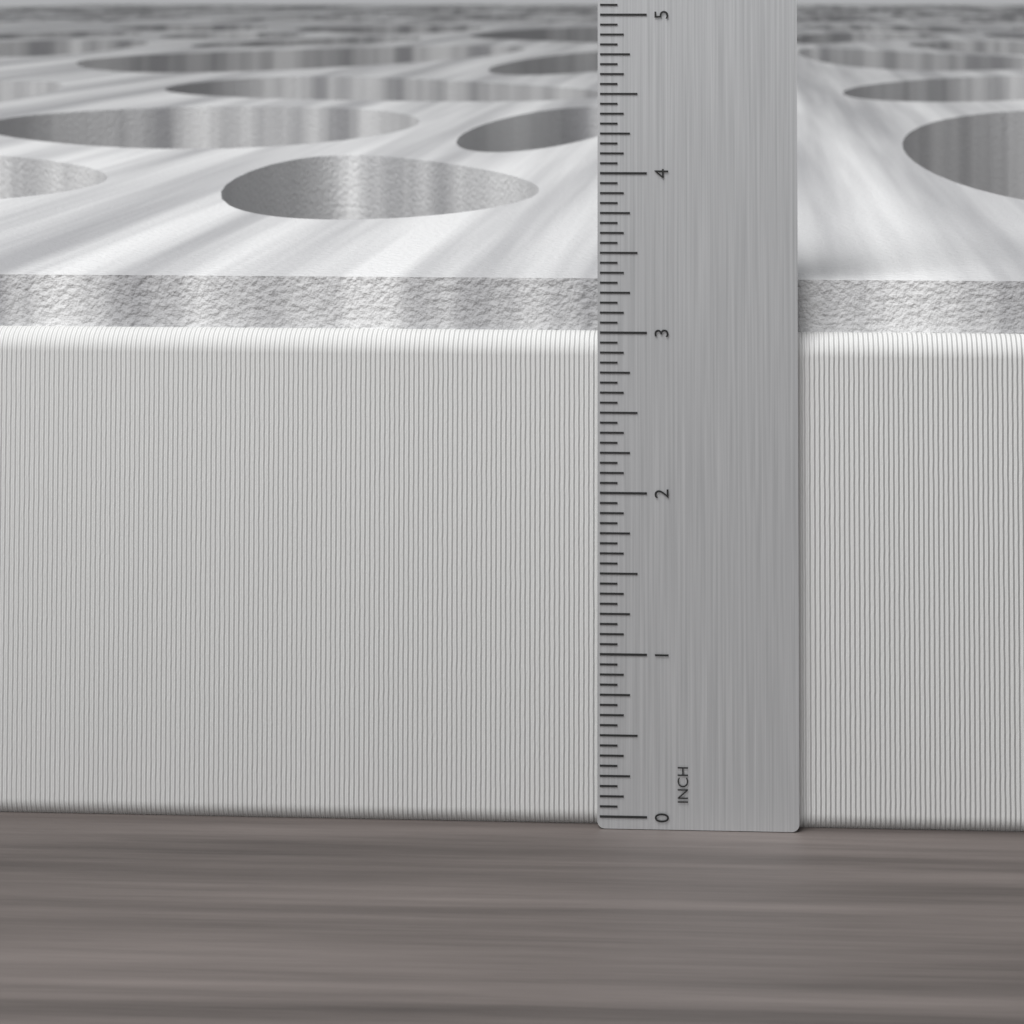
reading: 3.3125 in
